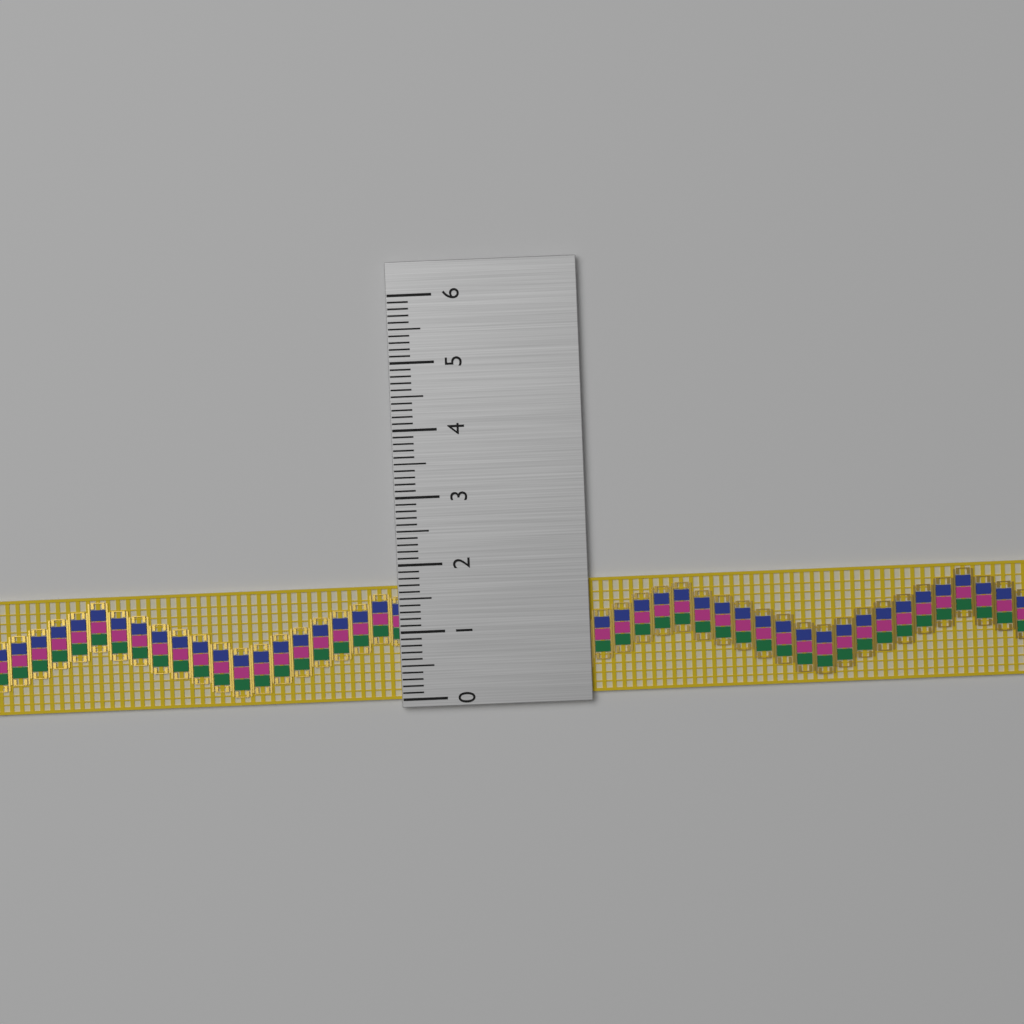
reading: 1.7 (no unit)
